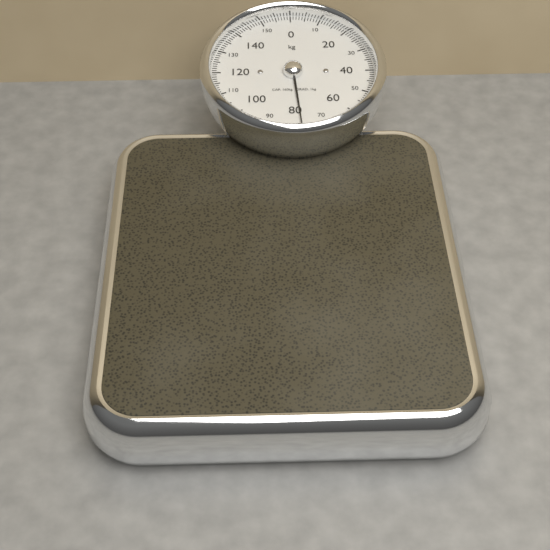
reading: 78 kg
